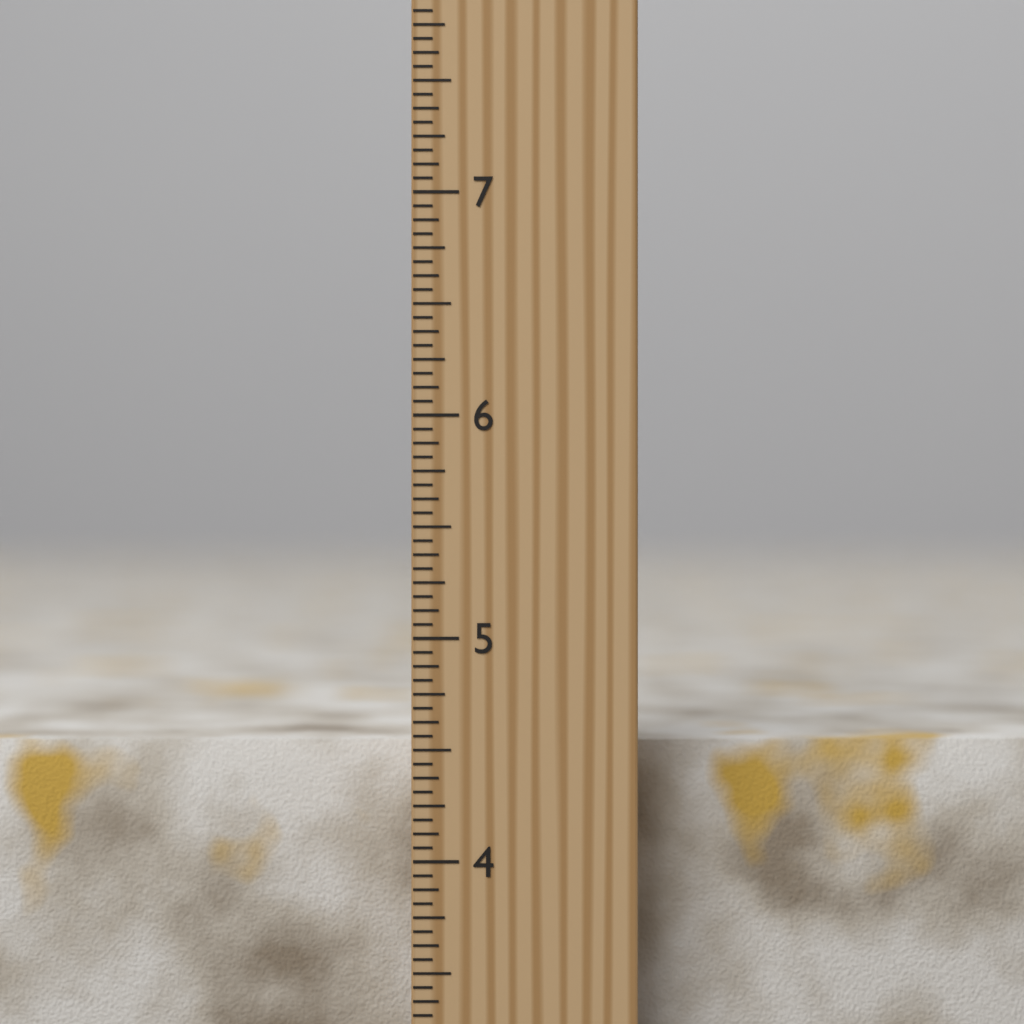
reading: 4.5000 inch
